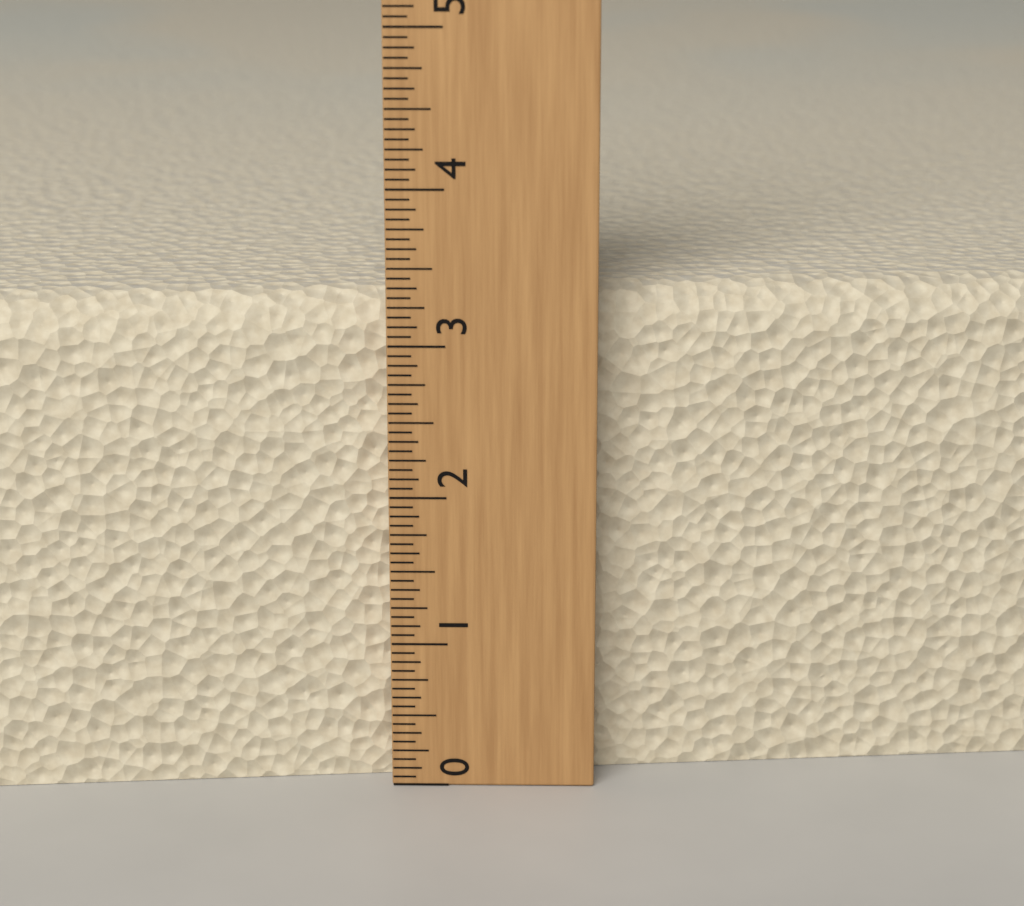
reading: 3.3125 (no unit)
